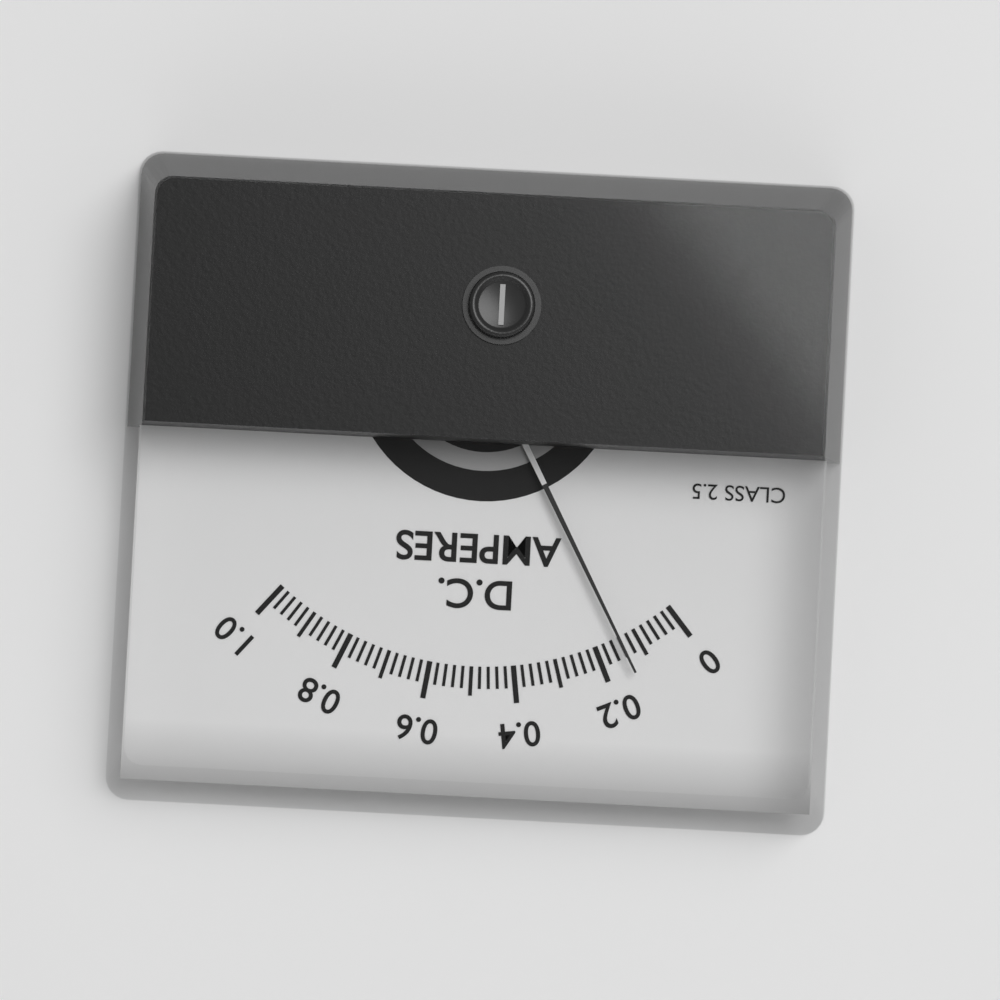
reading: 0.14 A
